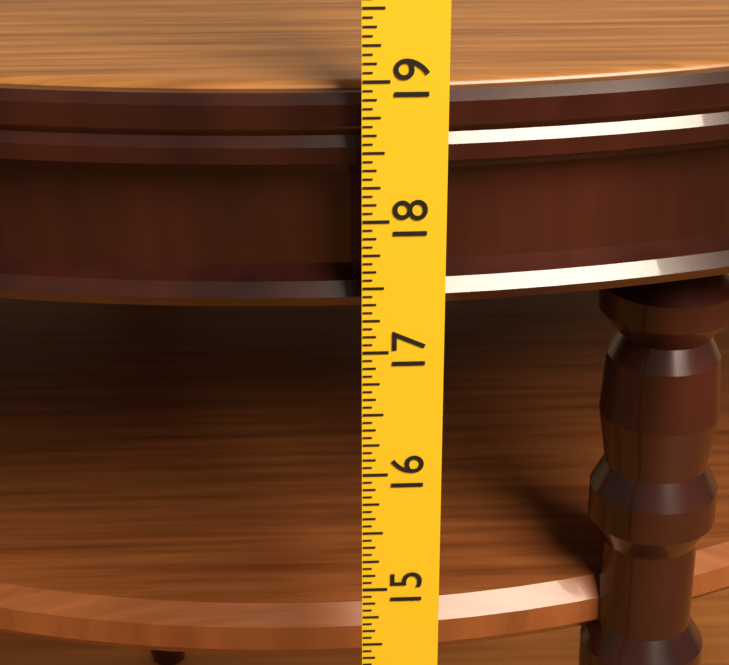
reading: 18.8750 in
